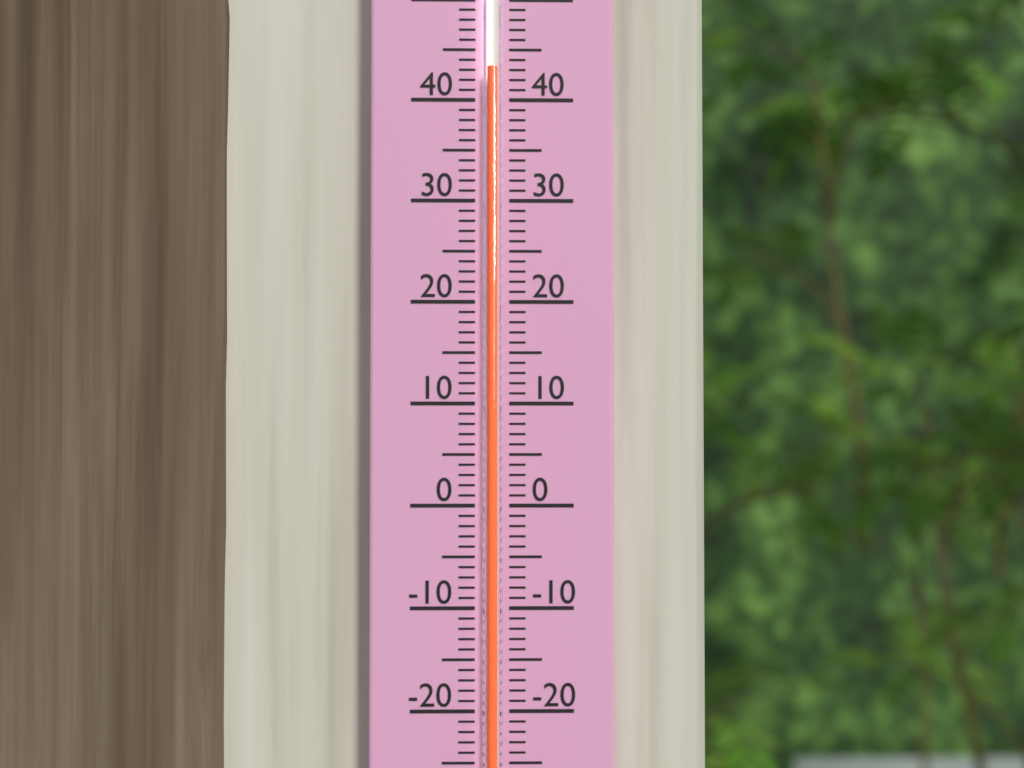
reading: 43 (no unit)
